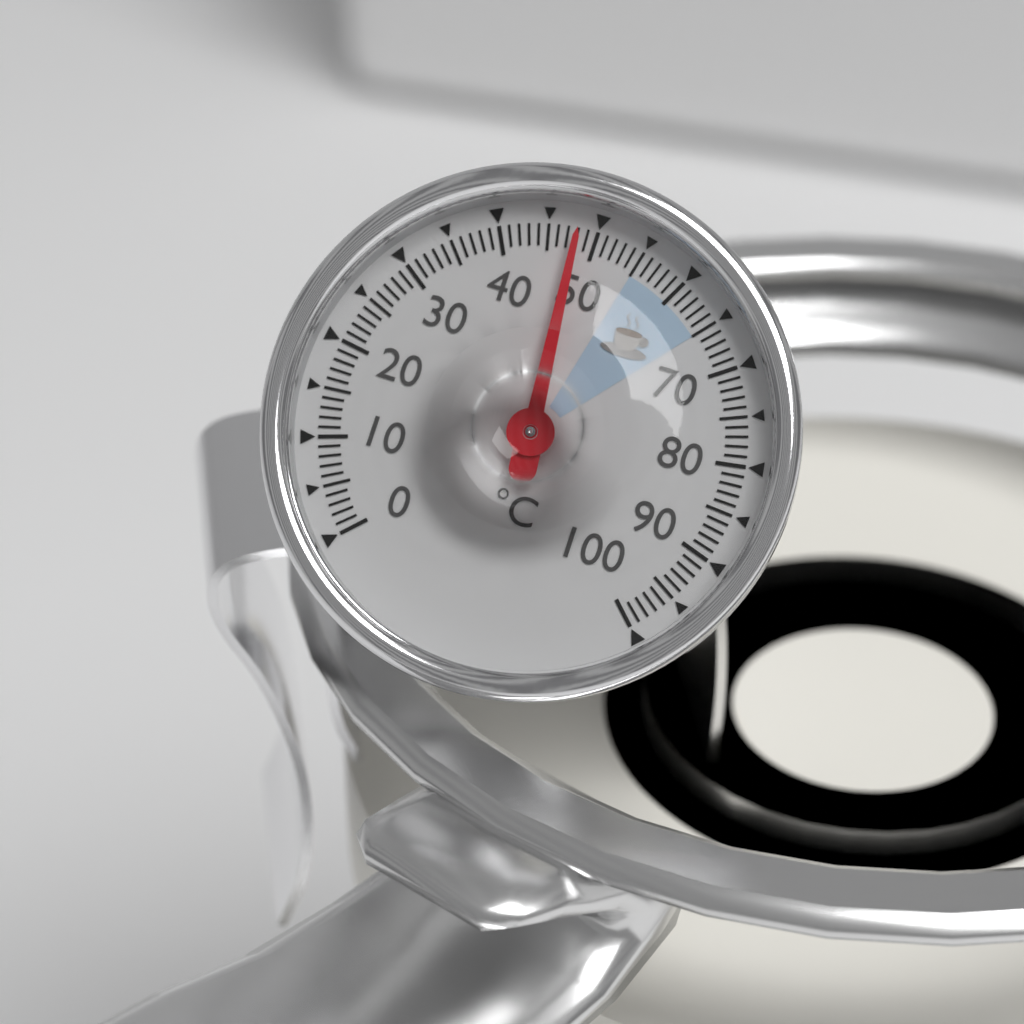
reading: 48 °C
